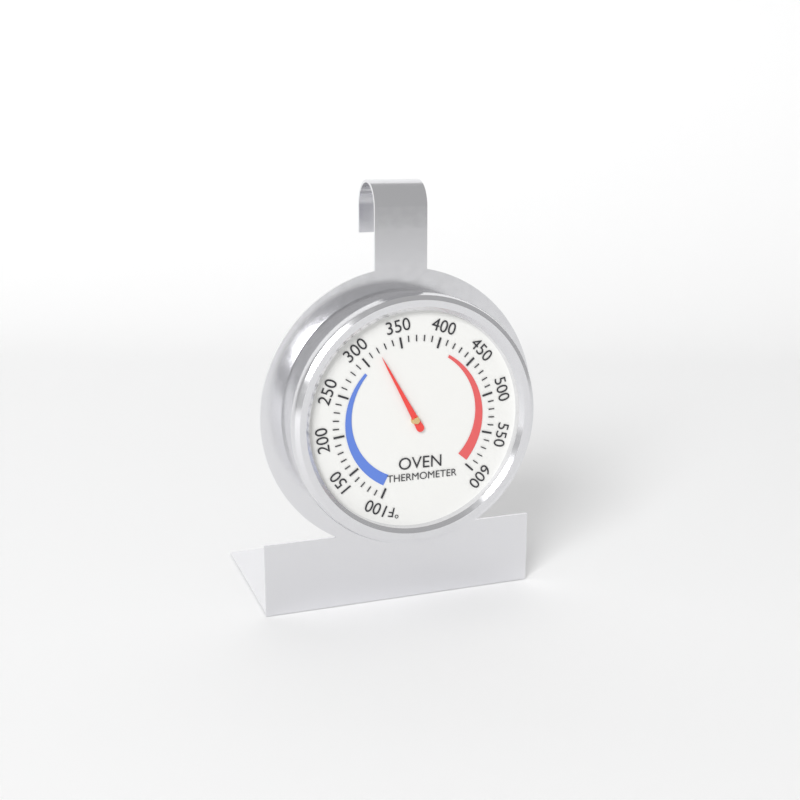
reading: 320 °F
